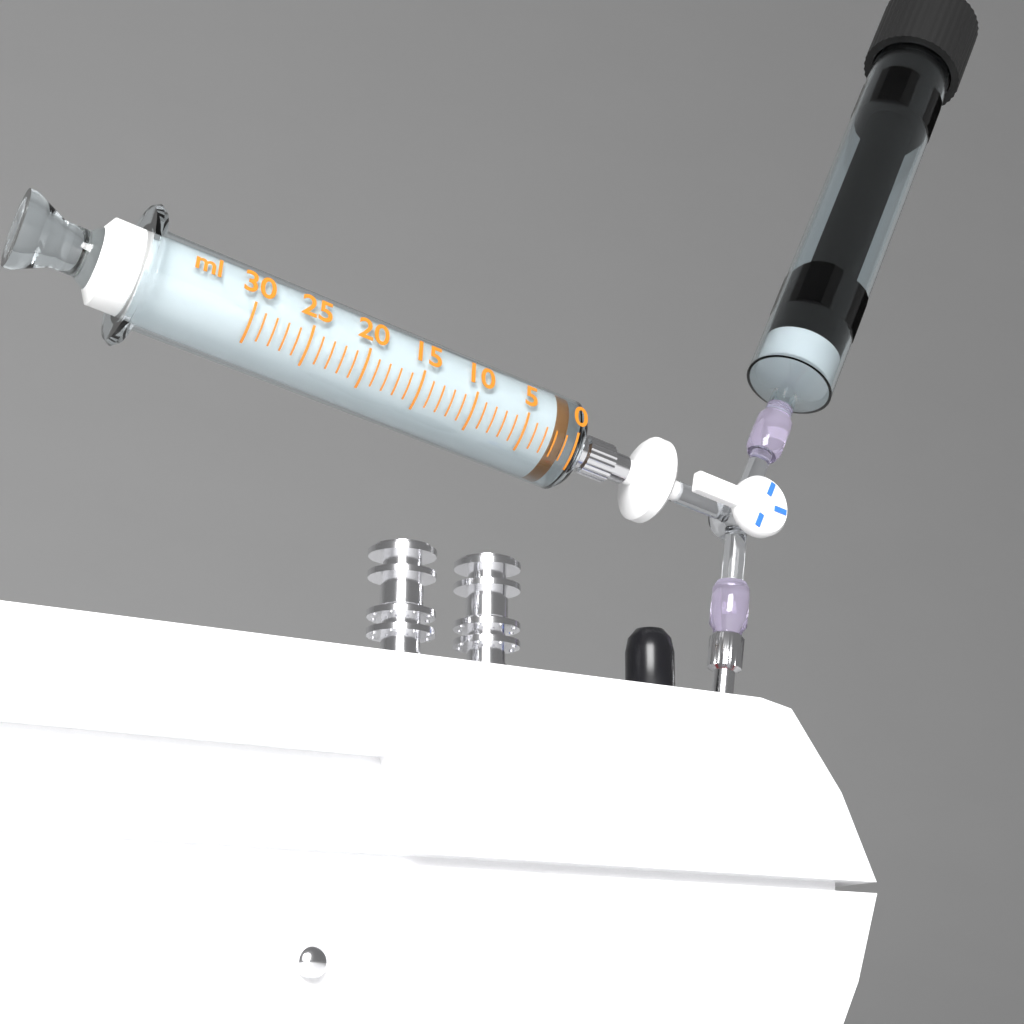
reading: 1 ml
